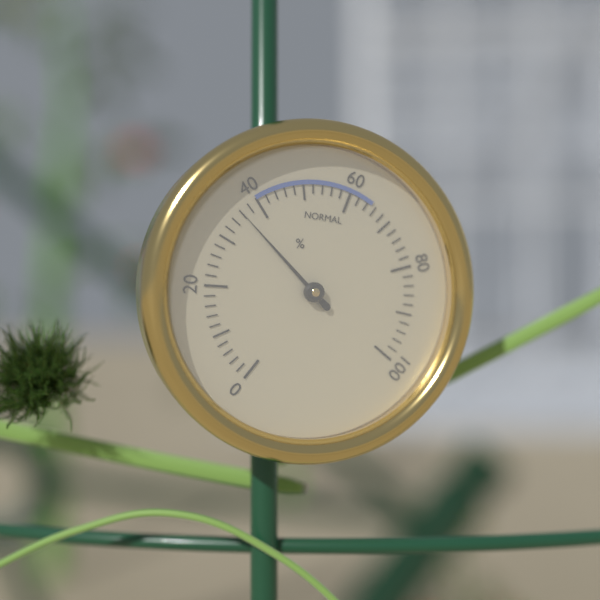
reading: 36 %
